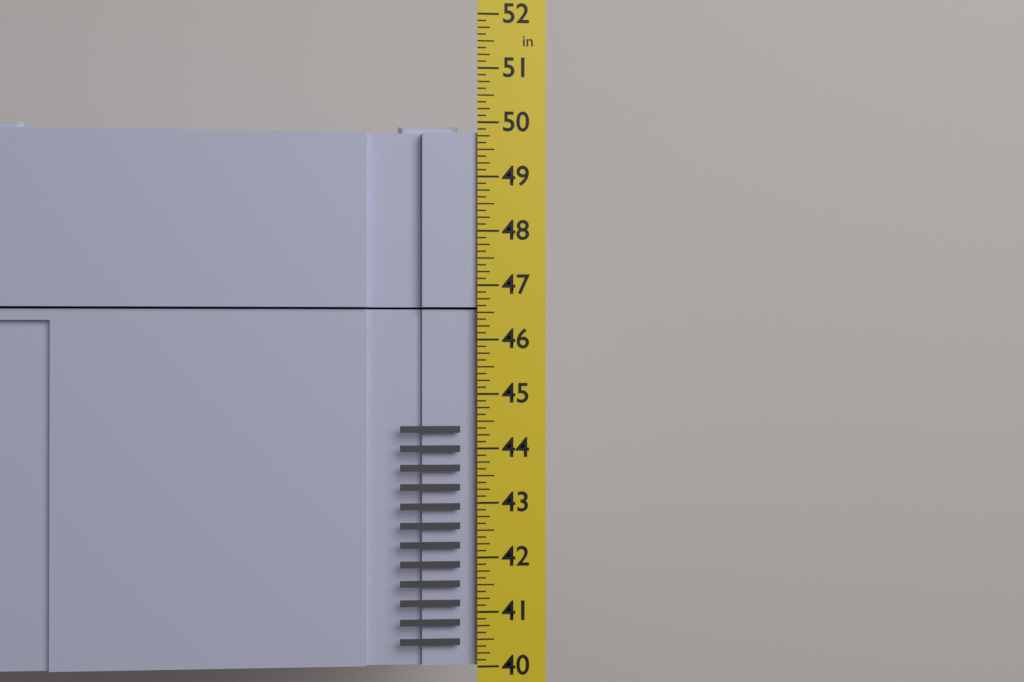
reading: 50.000 in
